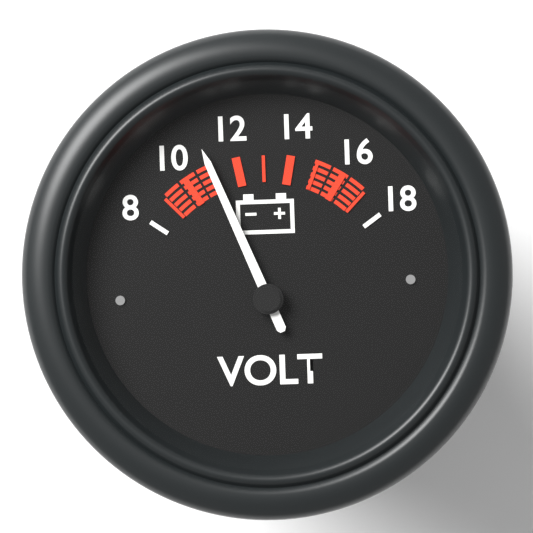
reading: 11 V
